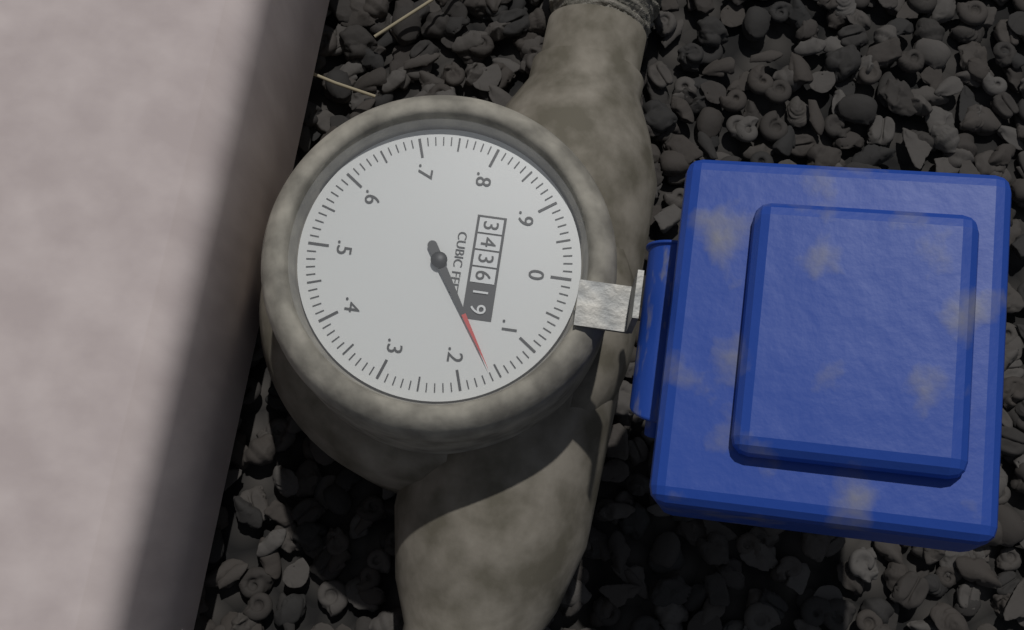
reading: 0.16 cubic feet
